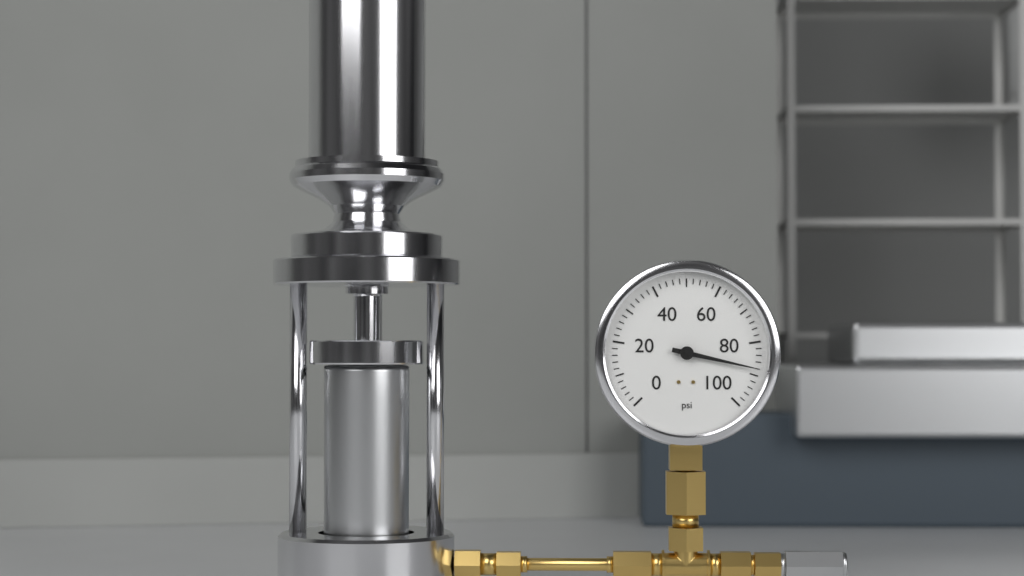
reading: 88 psi
